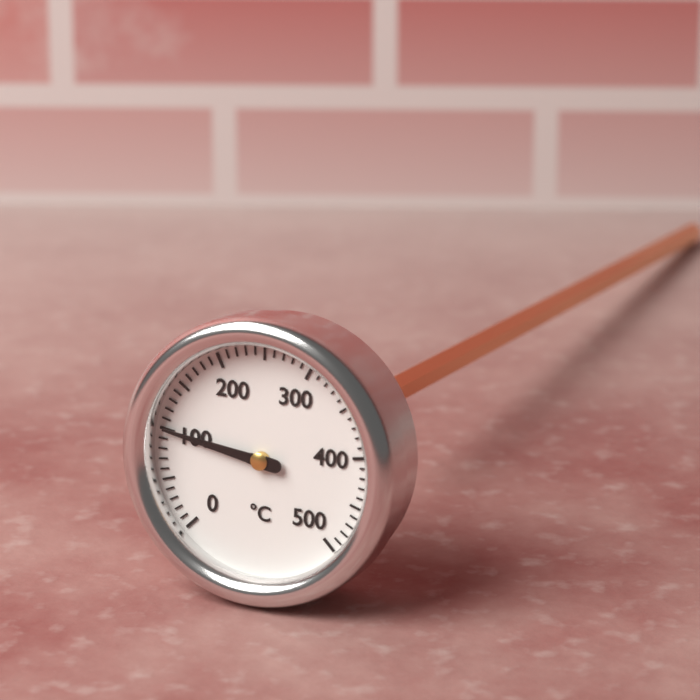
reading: 100 °C
